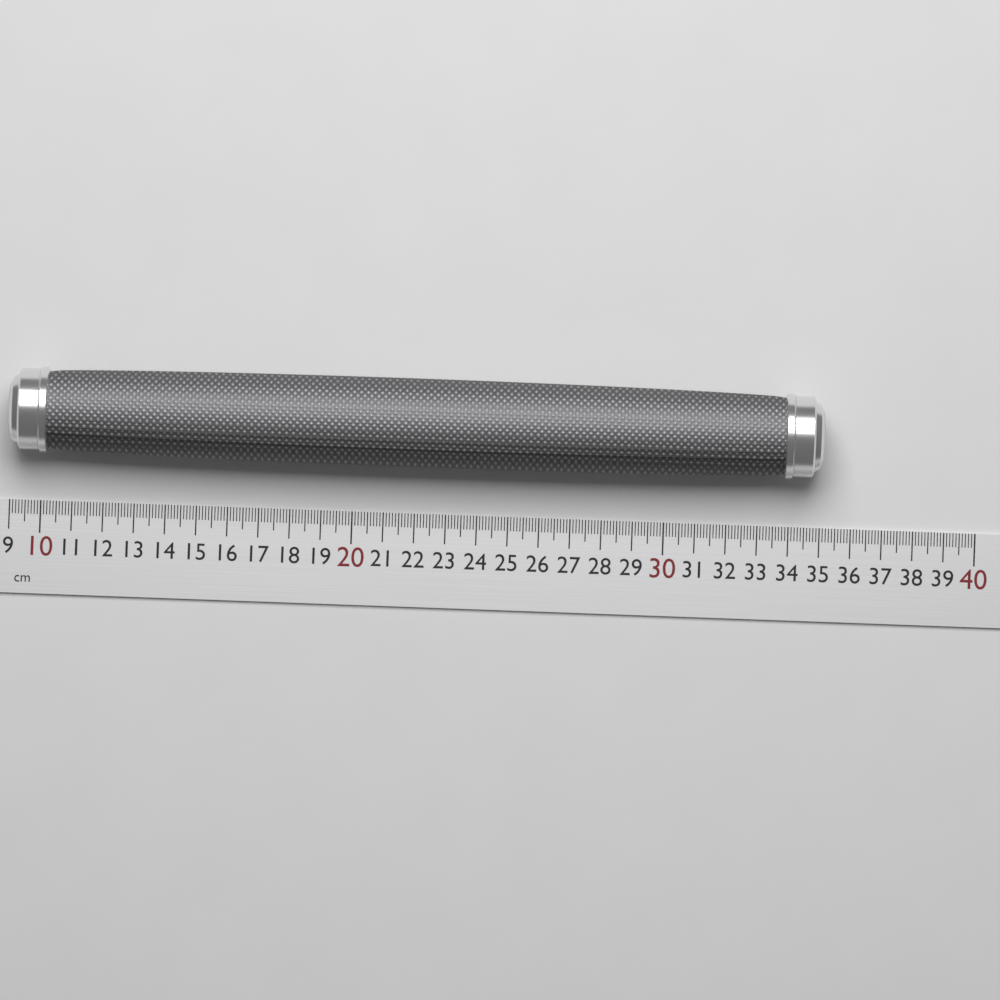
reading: 35.0 cm
